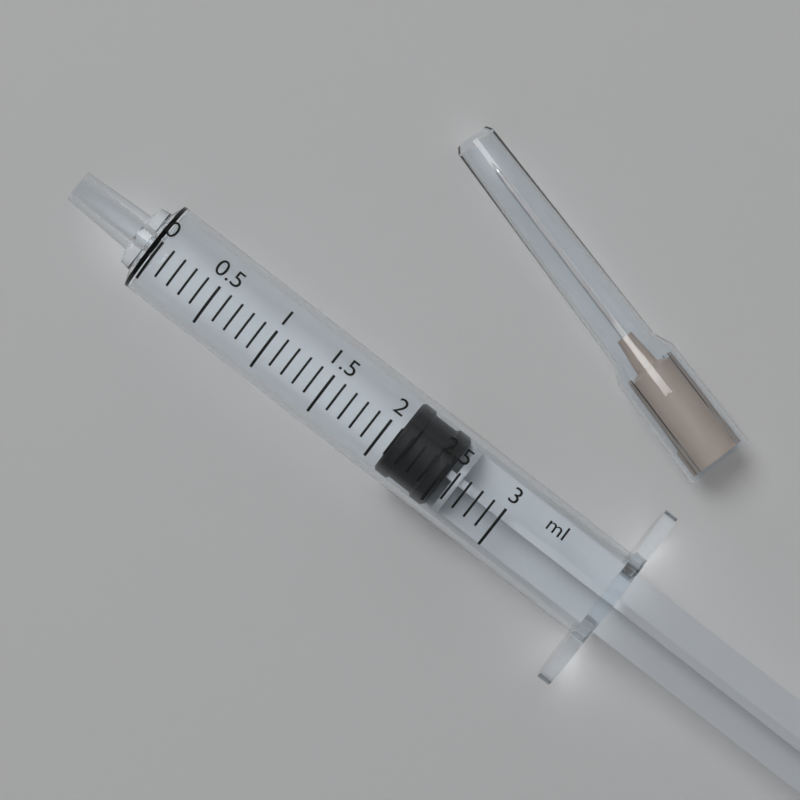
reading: 2.1 ml
